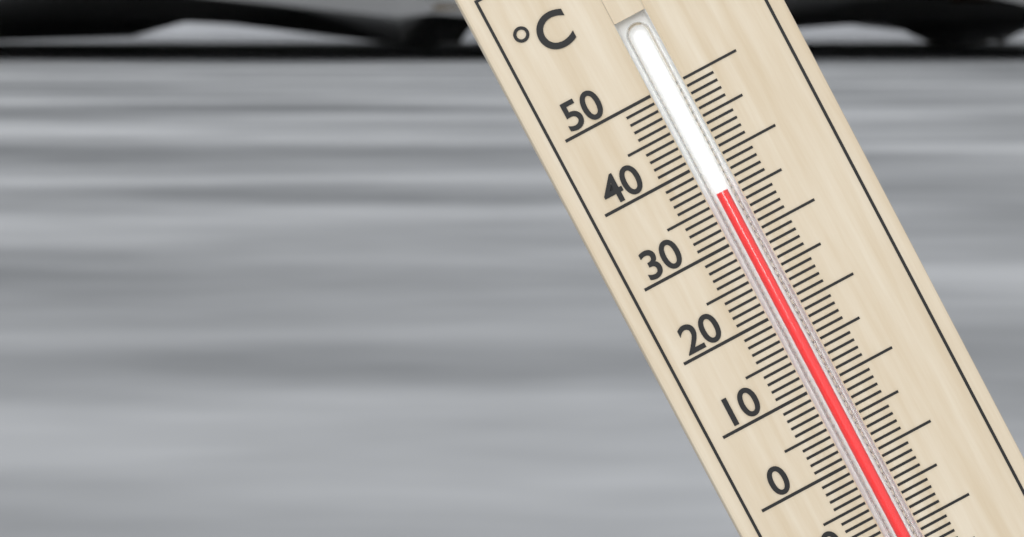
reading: 36 °C
